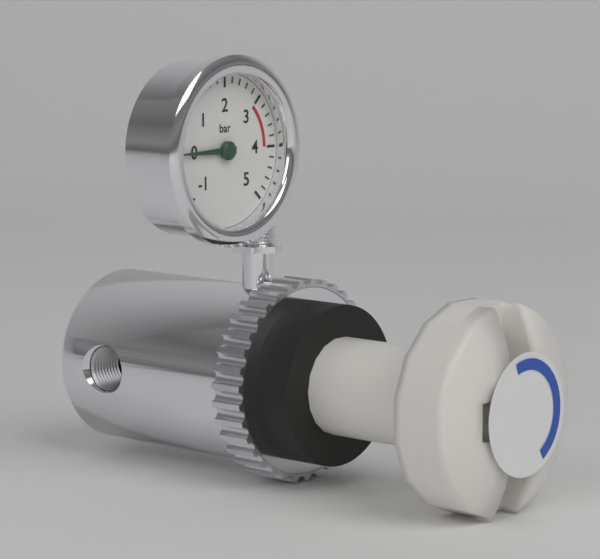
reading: 0.0 bar
